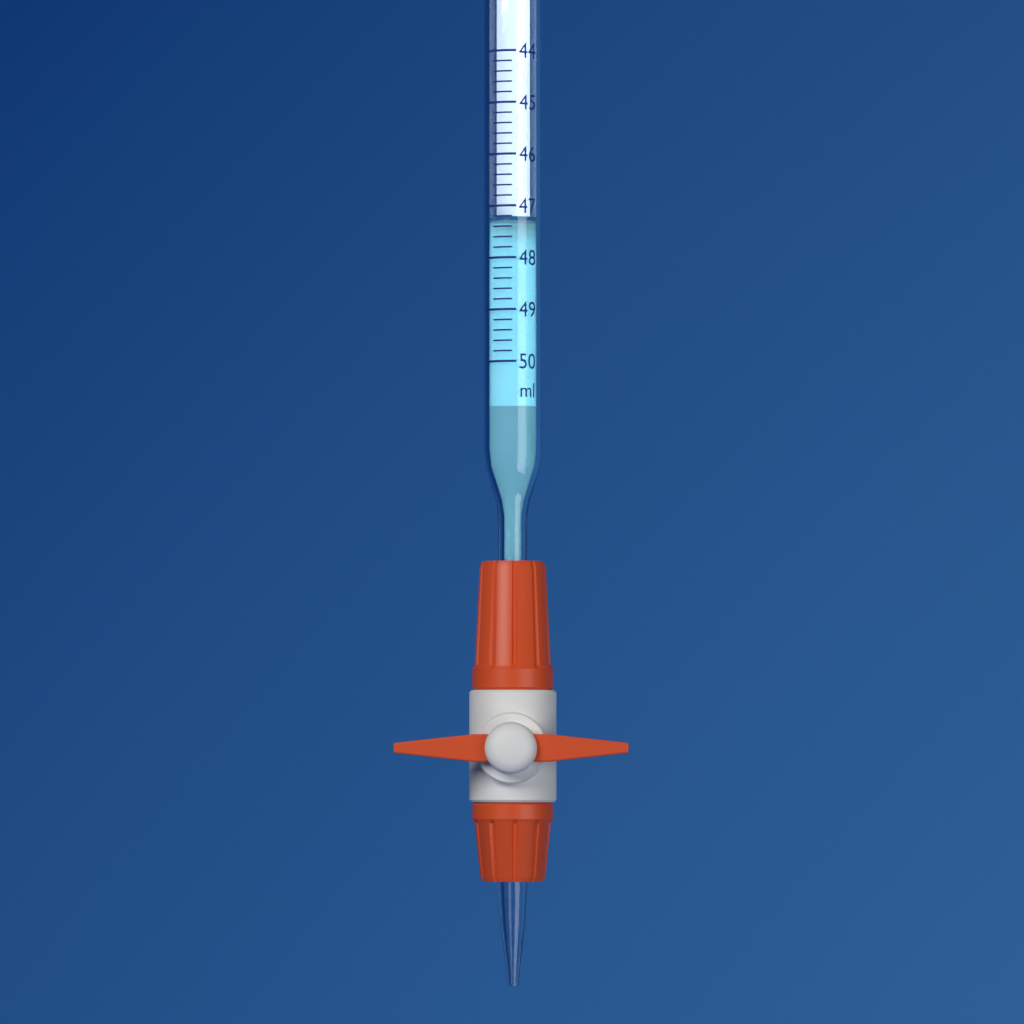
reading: 47.2 ml
